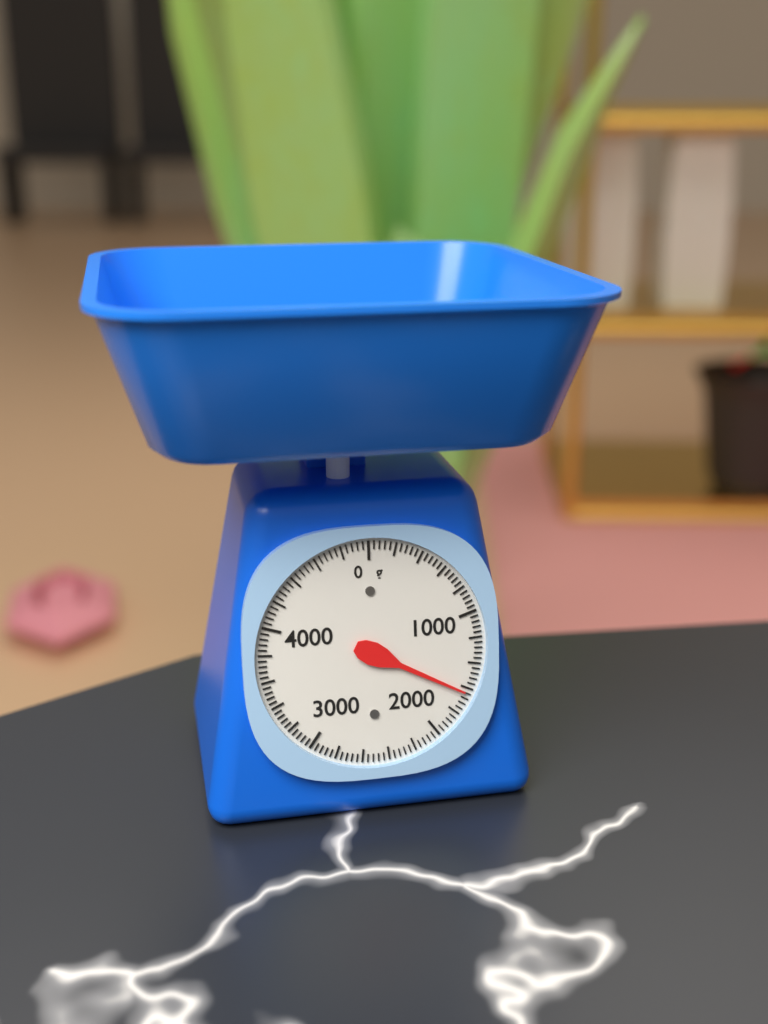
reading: 1640 g
